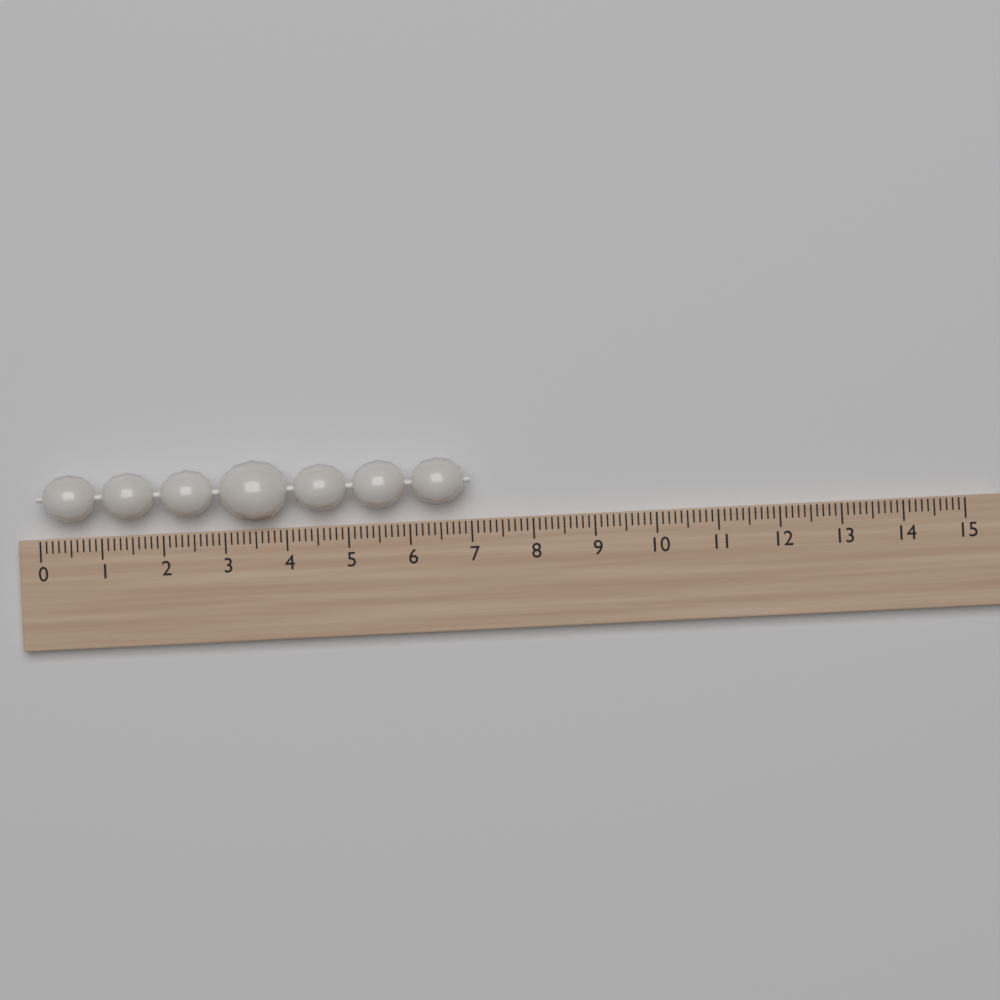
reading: 7.0 (no unit)
